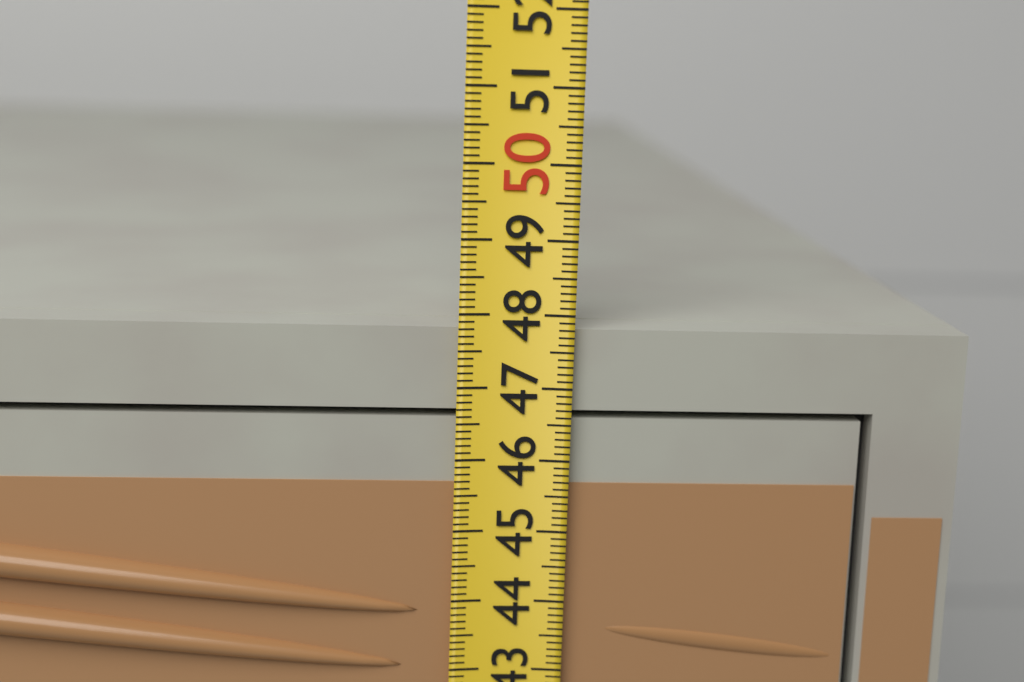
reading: 47.8 (no unit)
